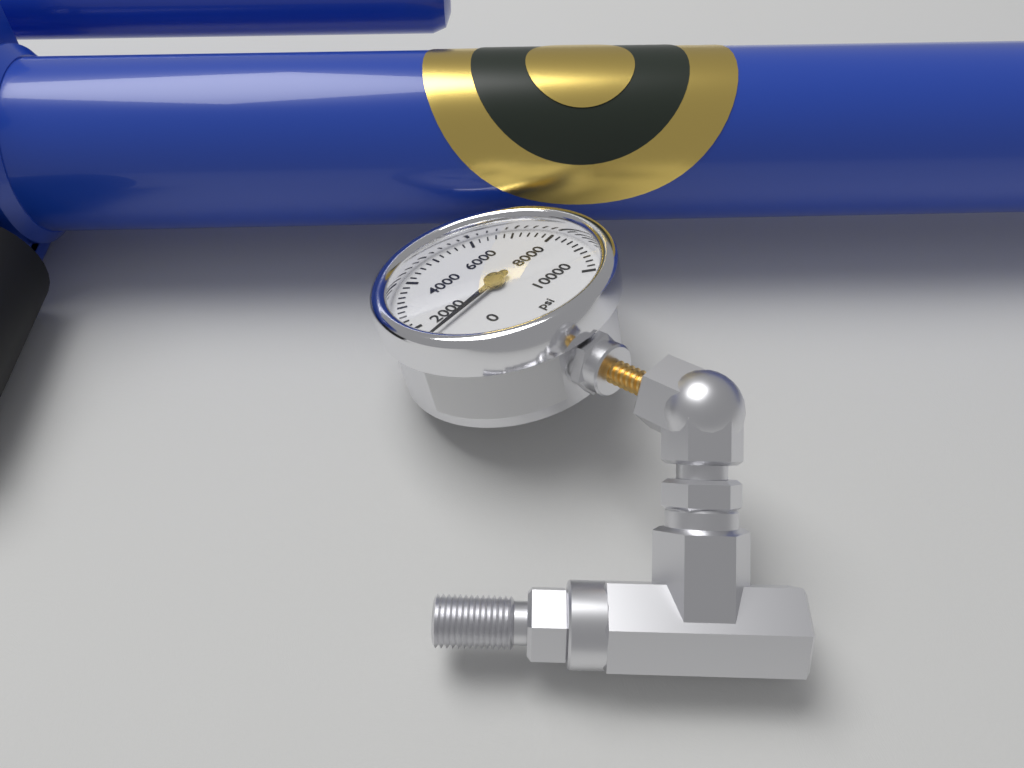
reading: 1400 psi
